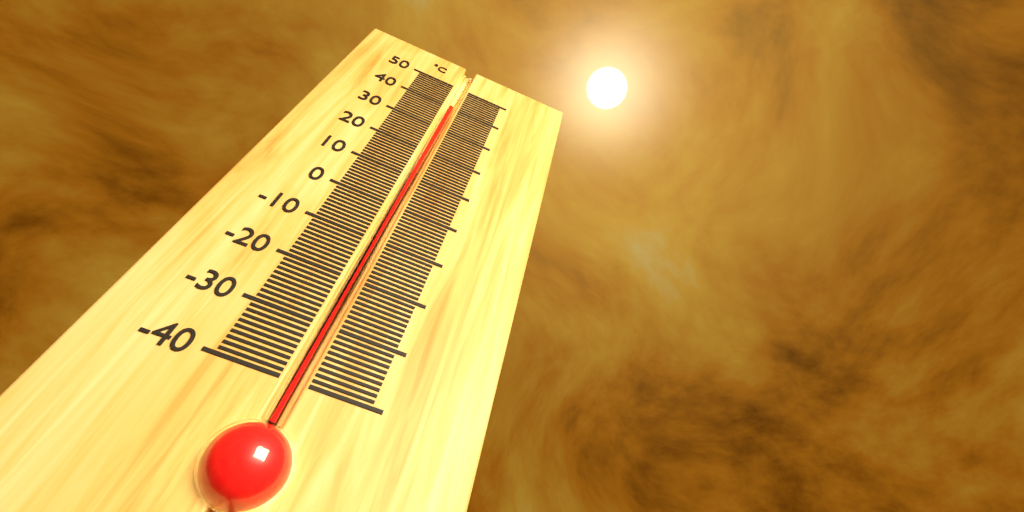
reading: 41 °C
